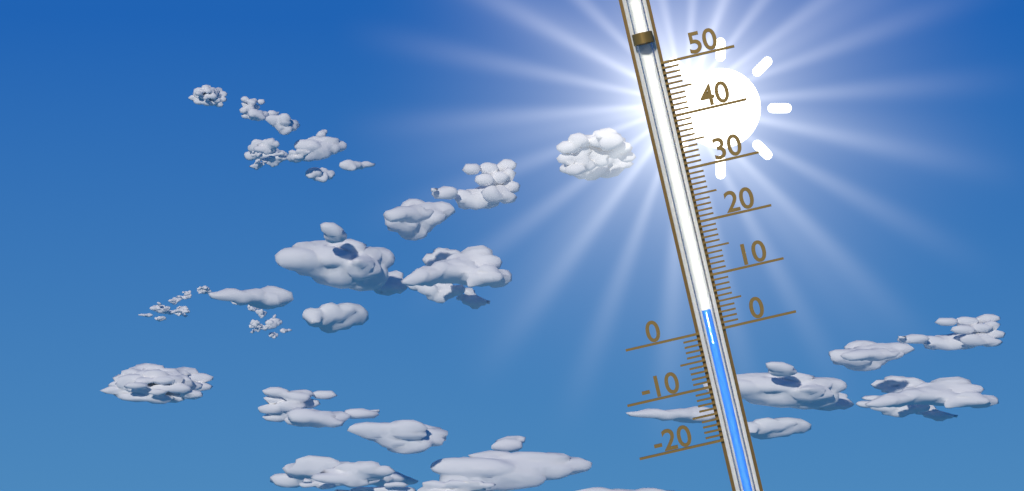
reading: 4 (no unit)
